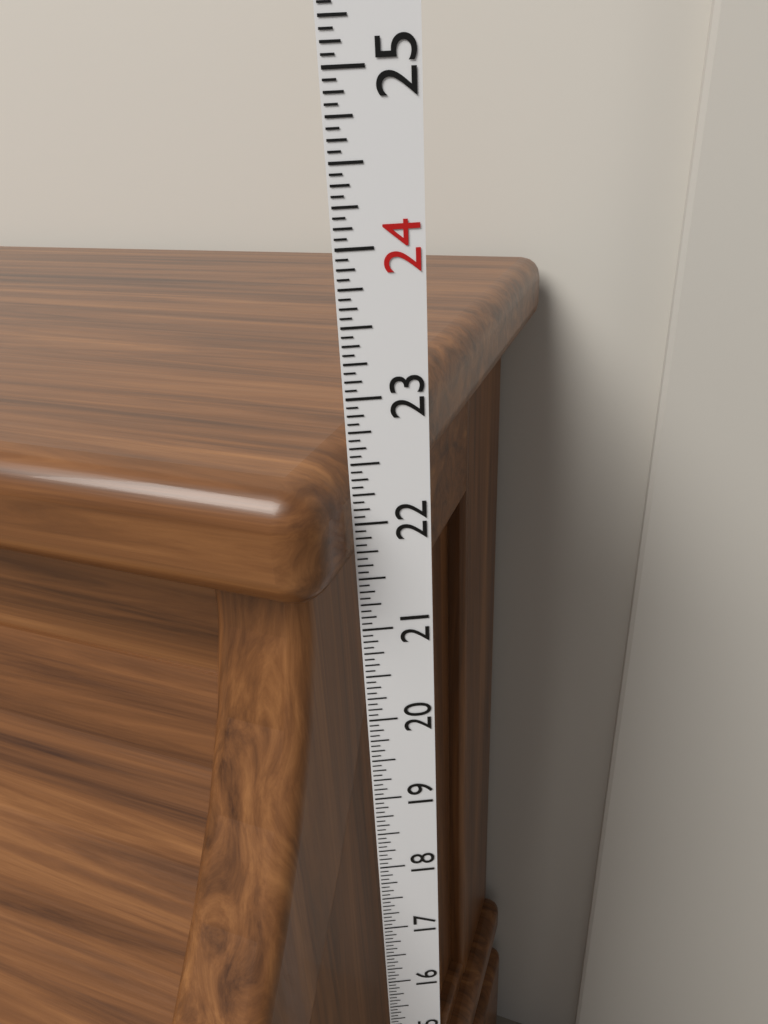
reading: 22.5000 in
